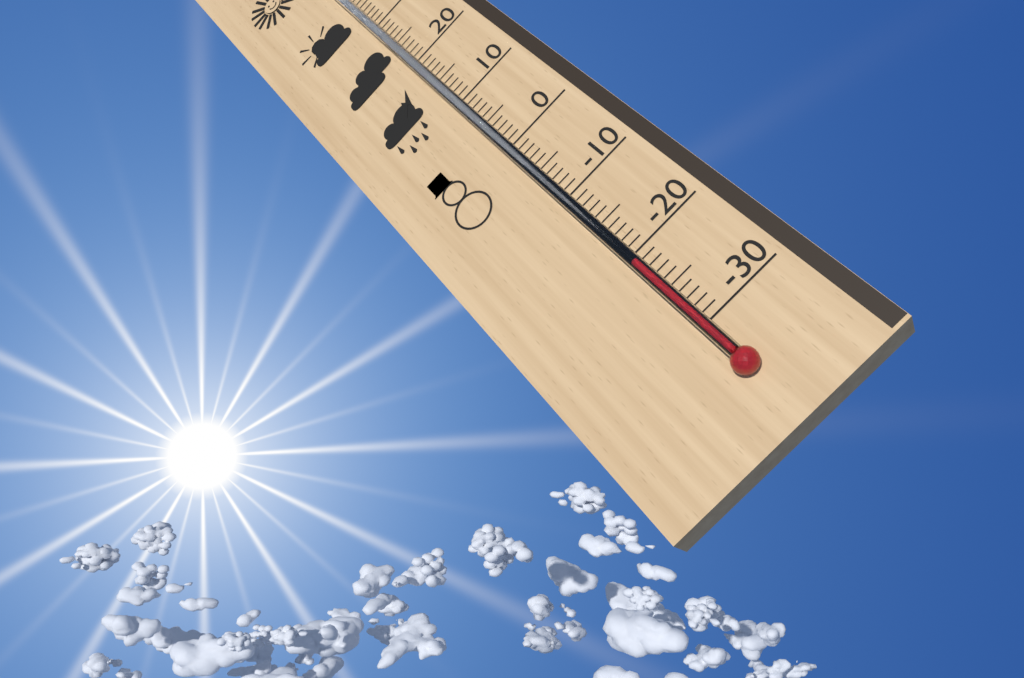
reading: -21 °C
